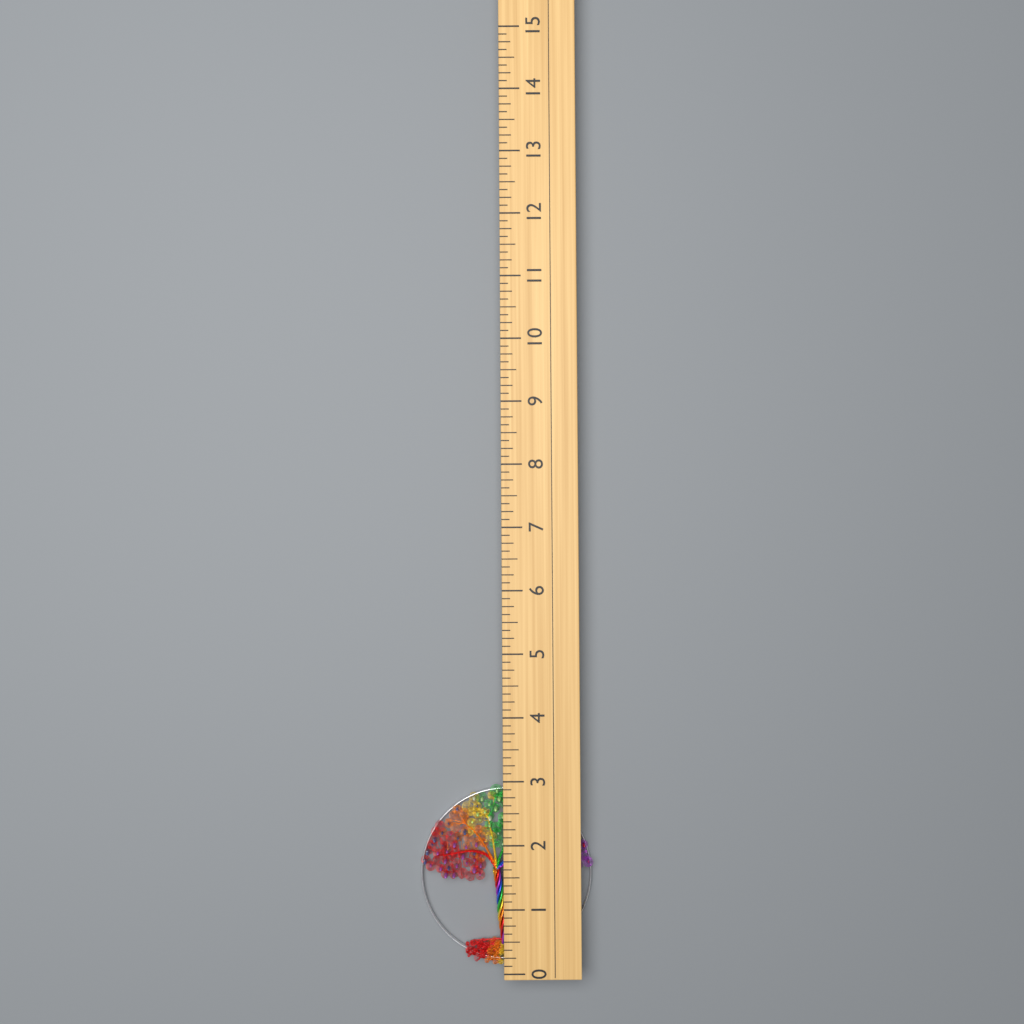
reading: 2.875 (no unit)
